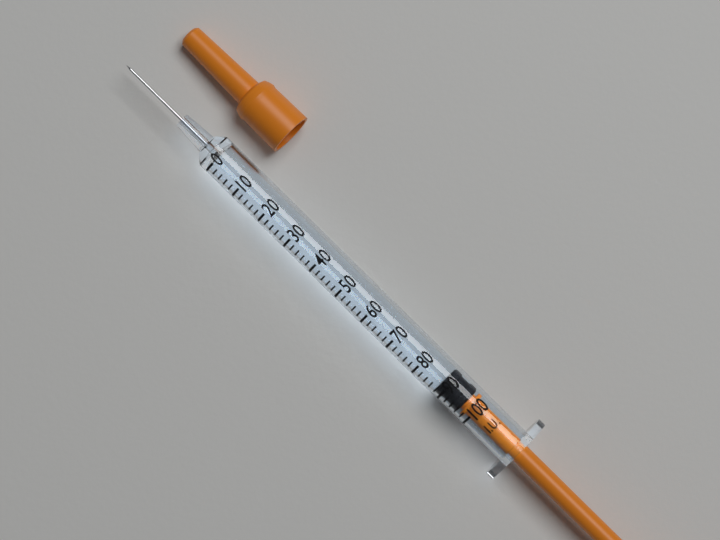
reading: 88 I.U.
